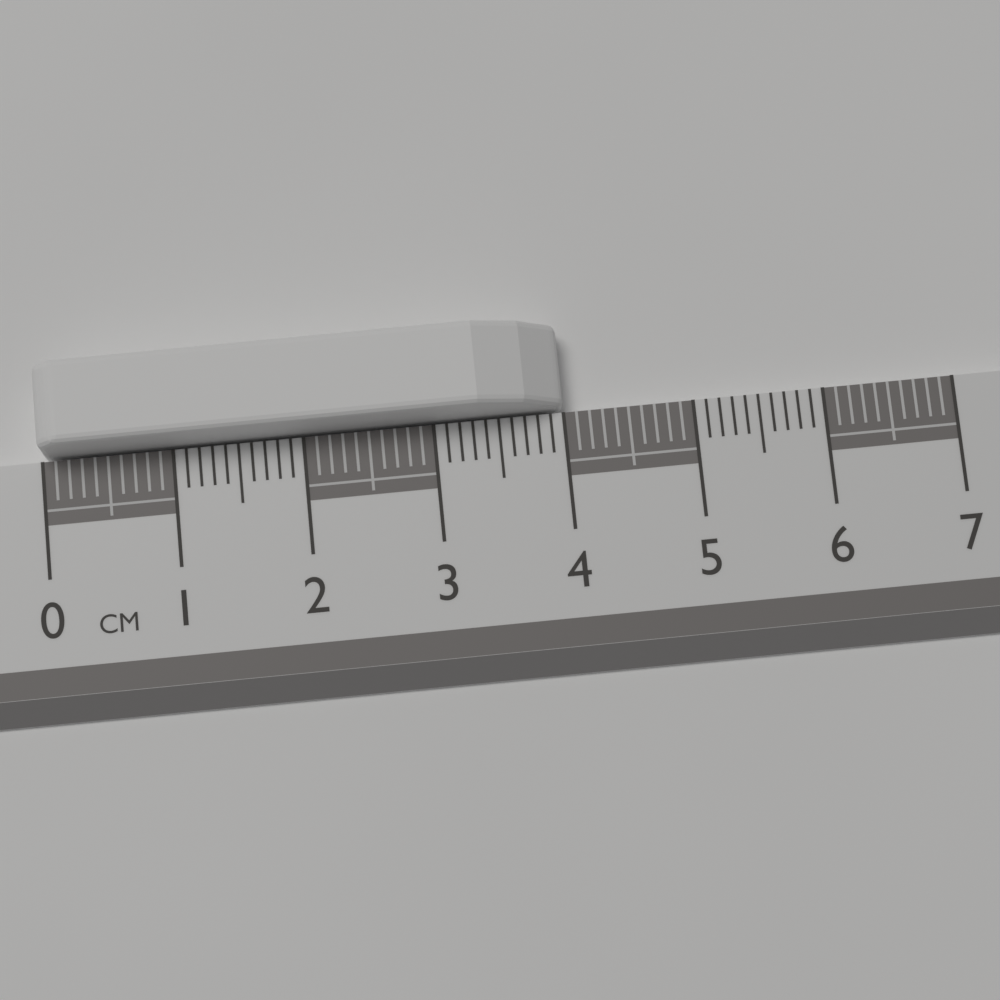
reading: 4.0 cm
